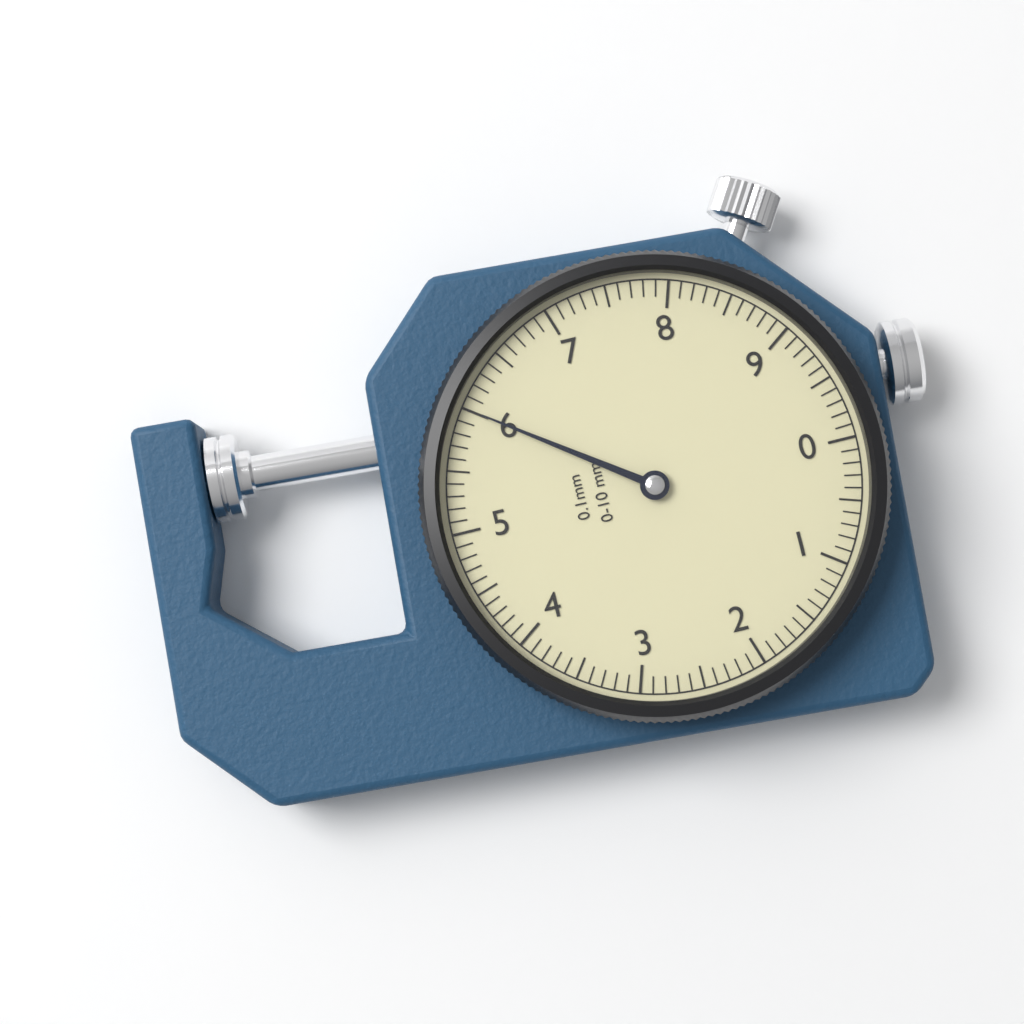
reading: 6.0 mm
